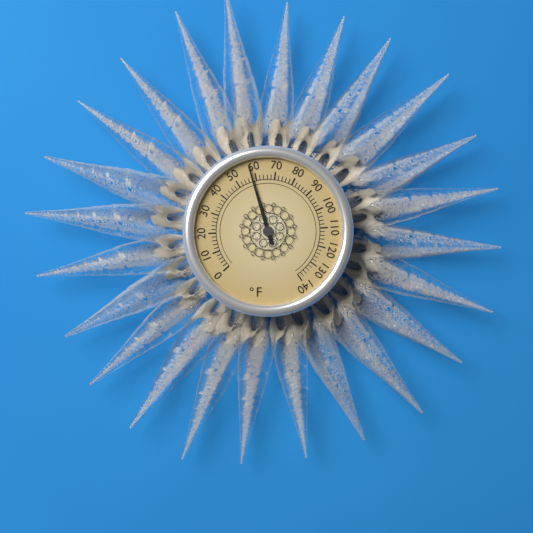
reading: 58 °F
